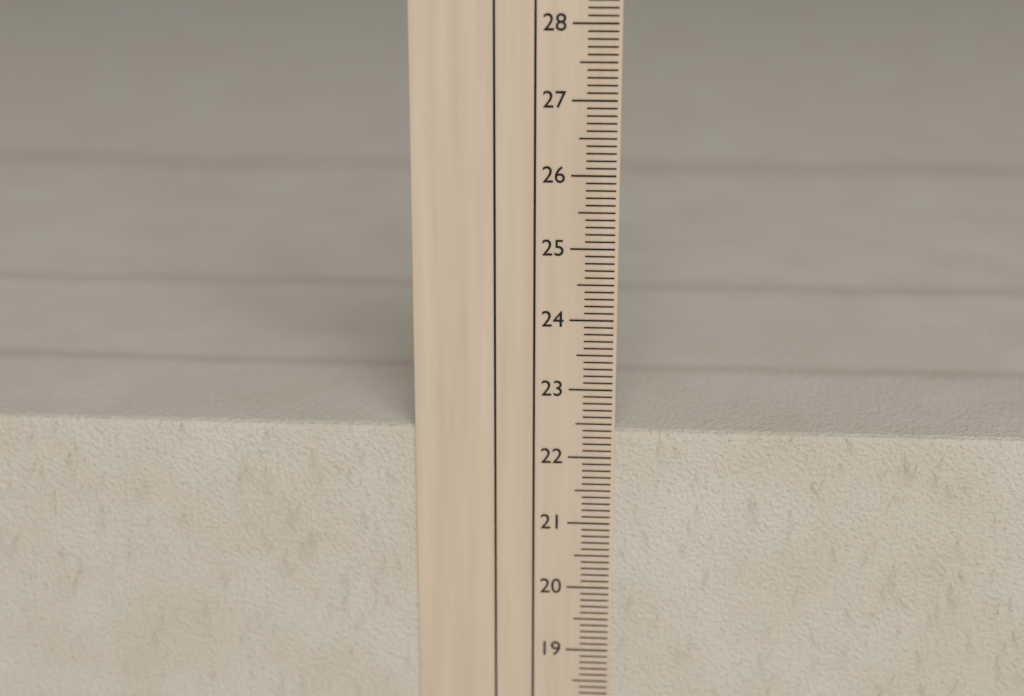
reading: 22.4 cm
